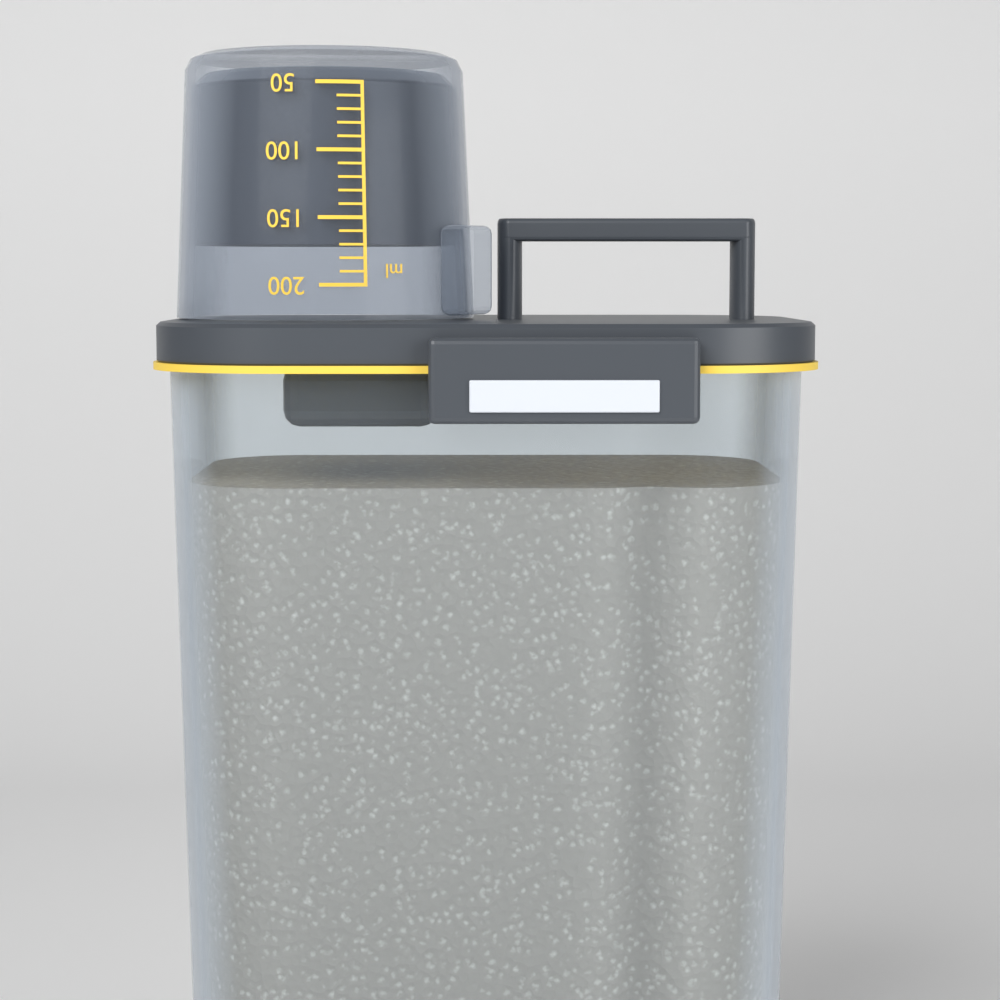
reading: 170 ml
